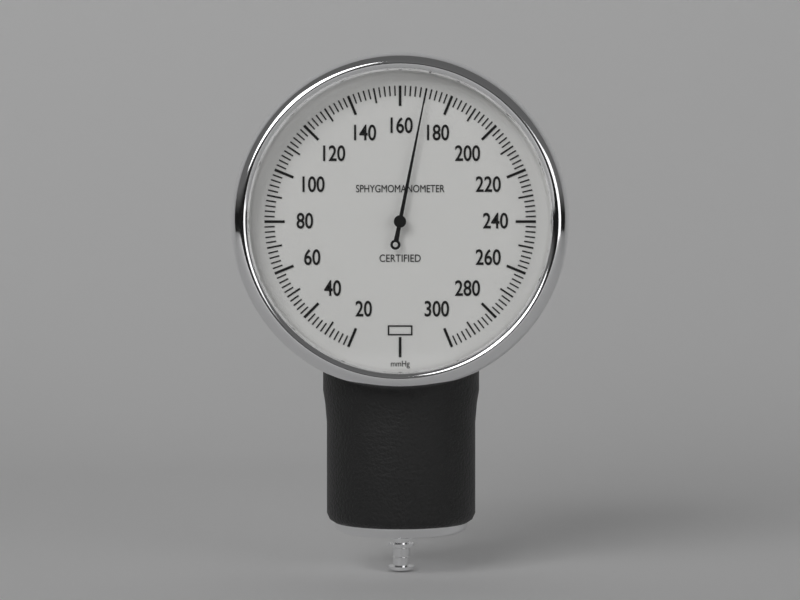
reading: 170 mmHg
